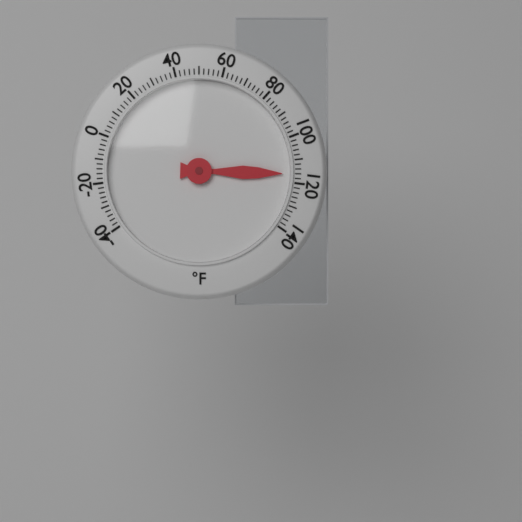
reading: 116 °F
